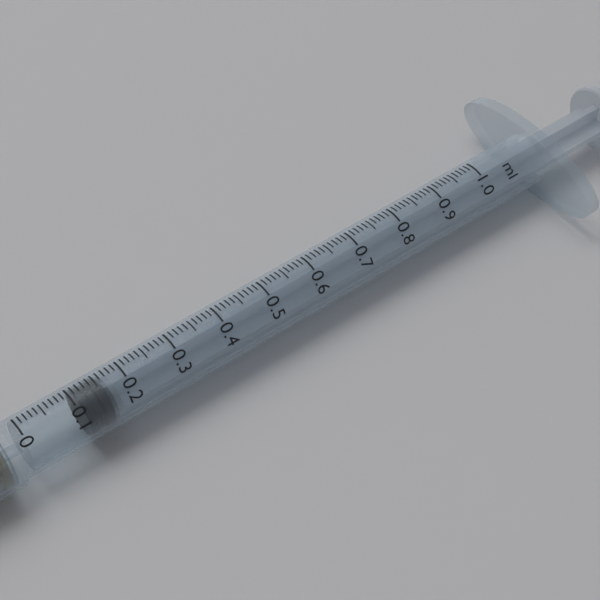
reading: 0.11 ml
